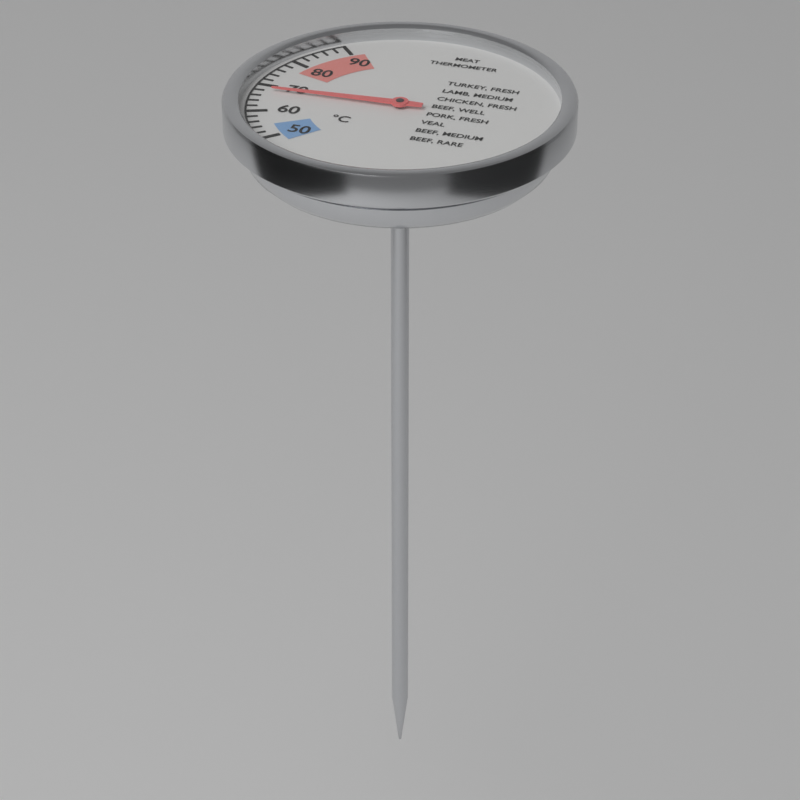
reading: 68 °C
